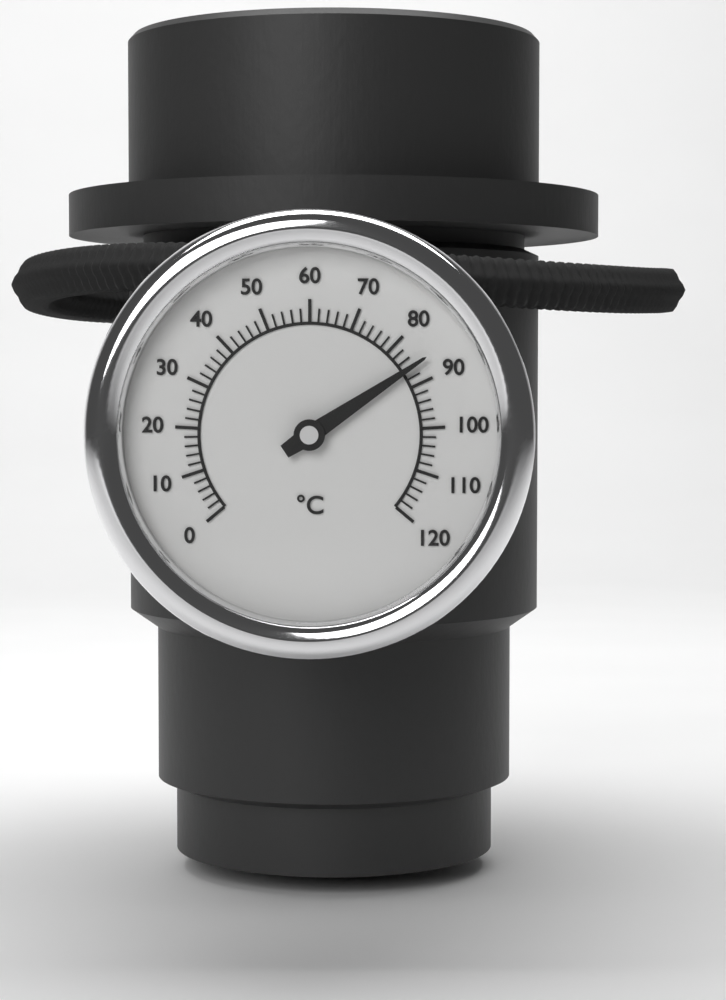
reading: 86 °C
